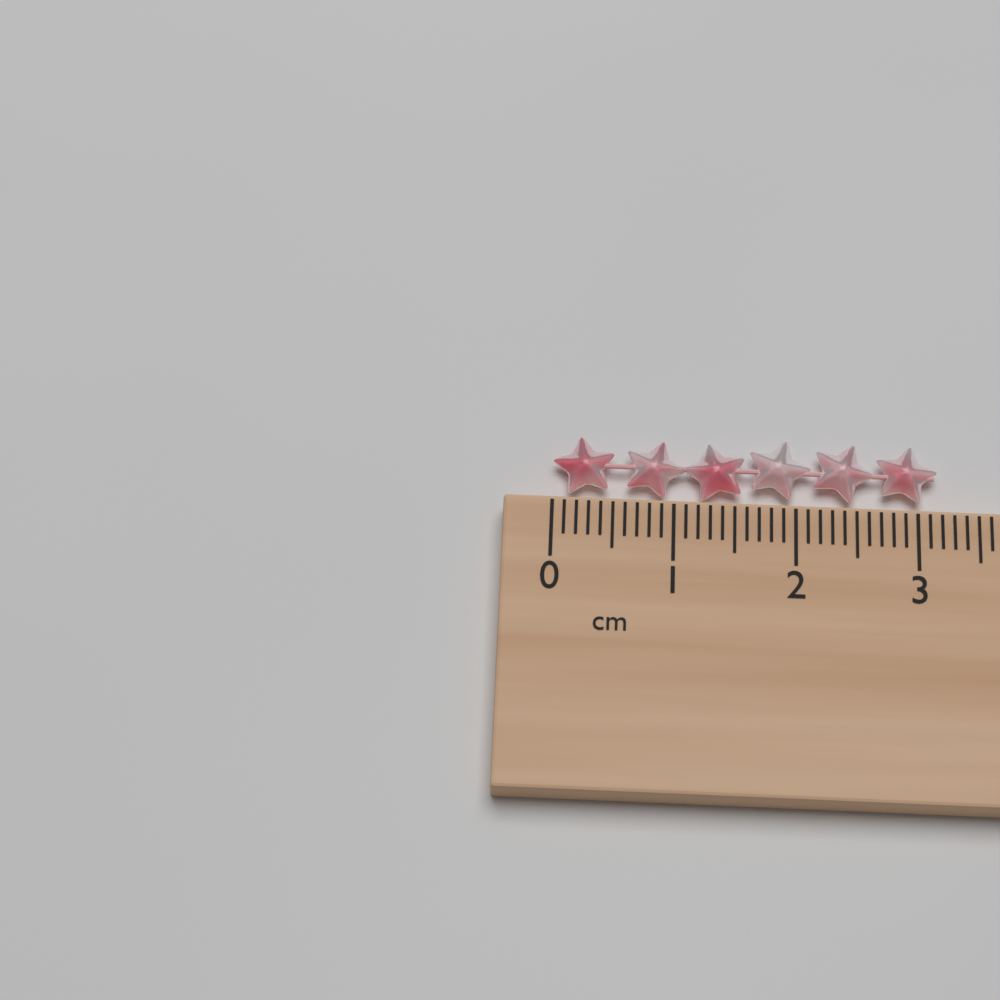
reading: 3.2 cm
